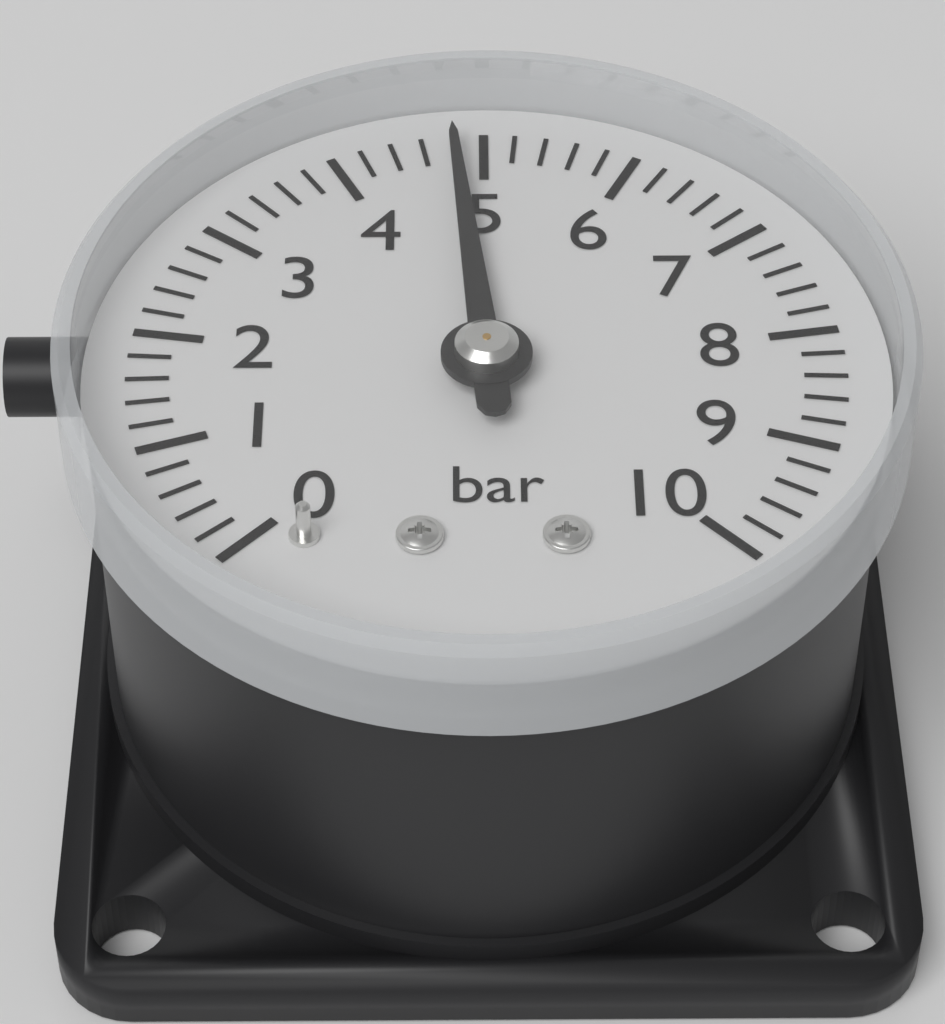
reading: 4.8 bar
